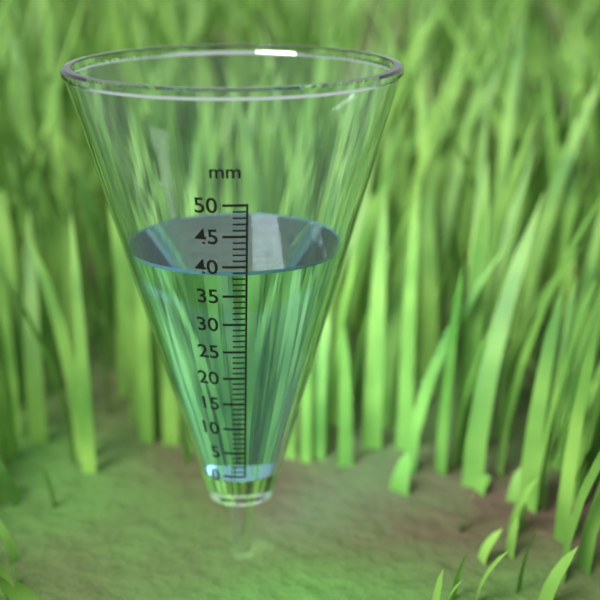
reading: 39 mm
